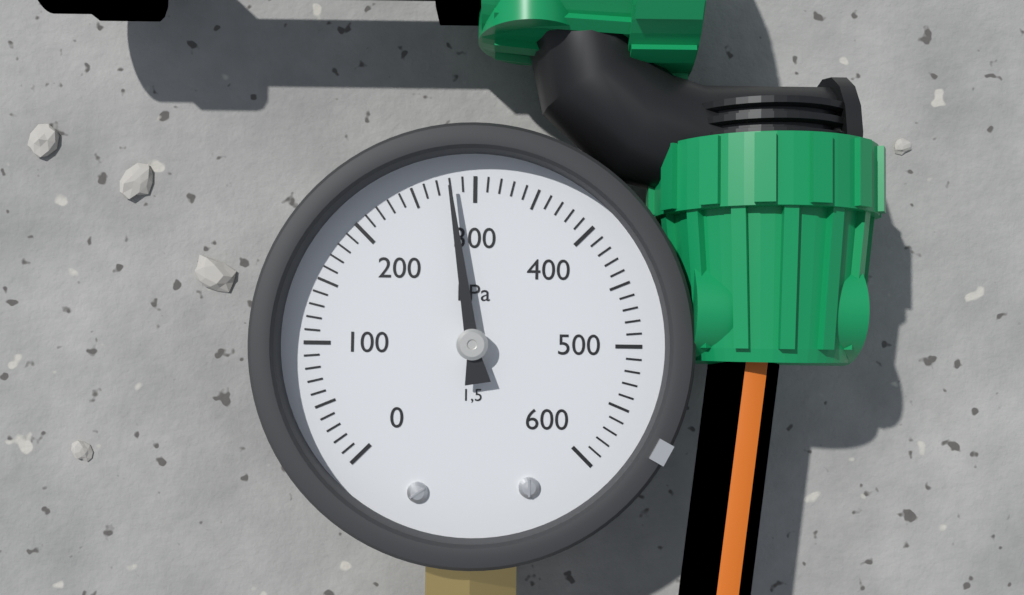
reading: 280 kPa
